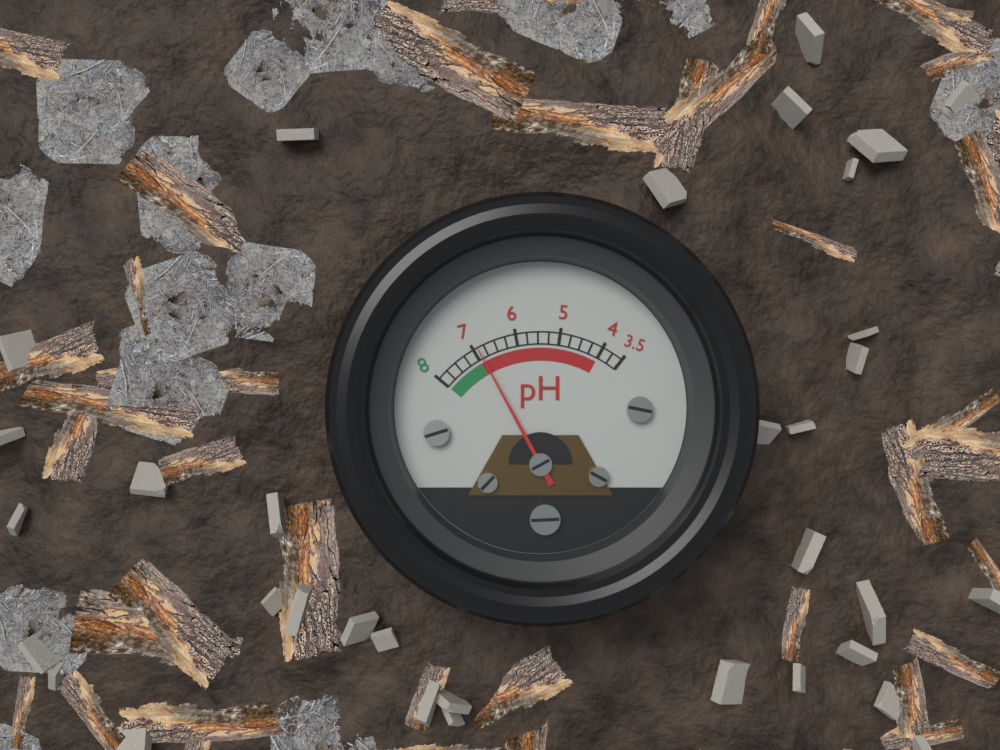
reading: 6.90 pH
